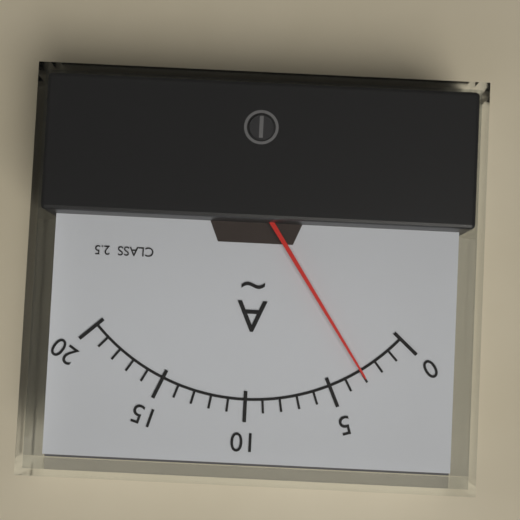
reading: 3 A
